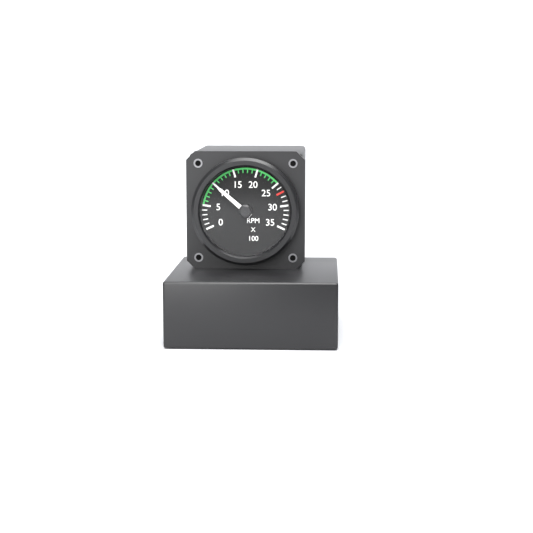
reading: 1000 RPM
